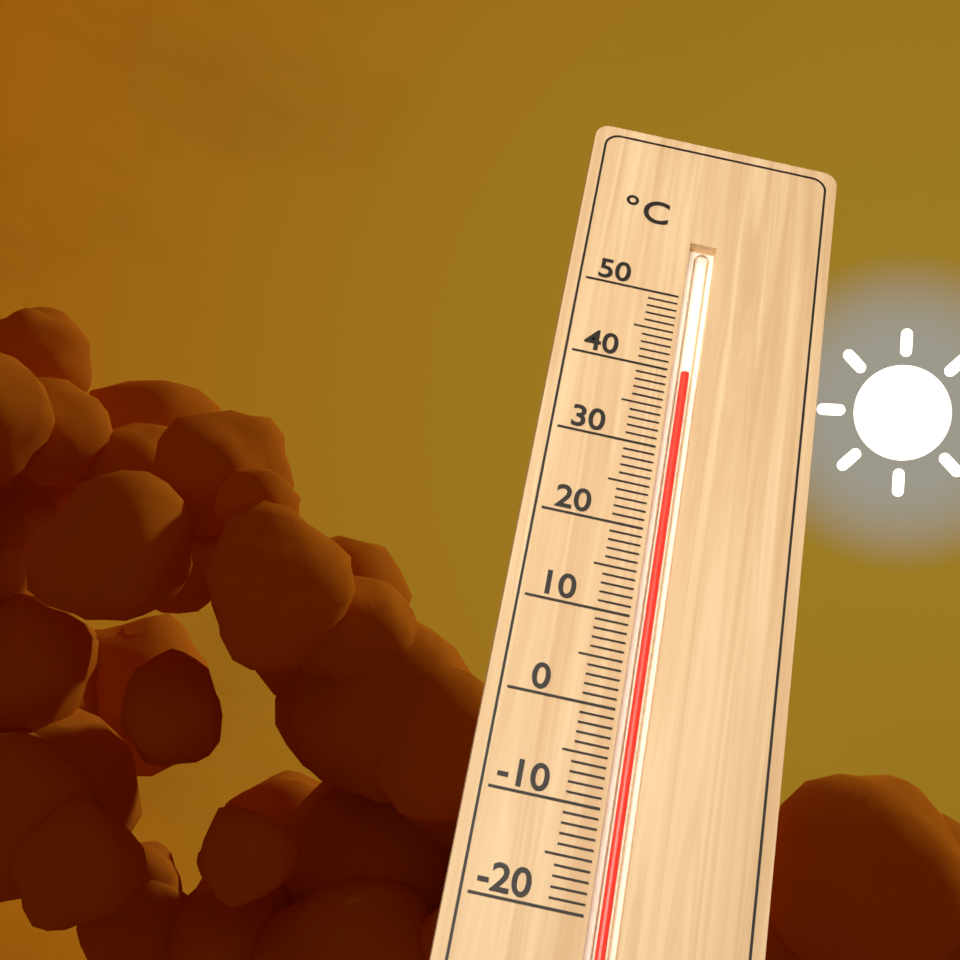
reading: 40 °C
